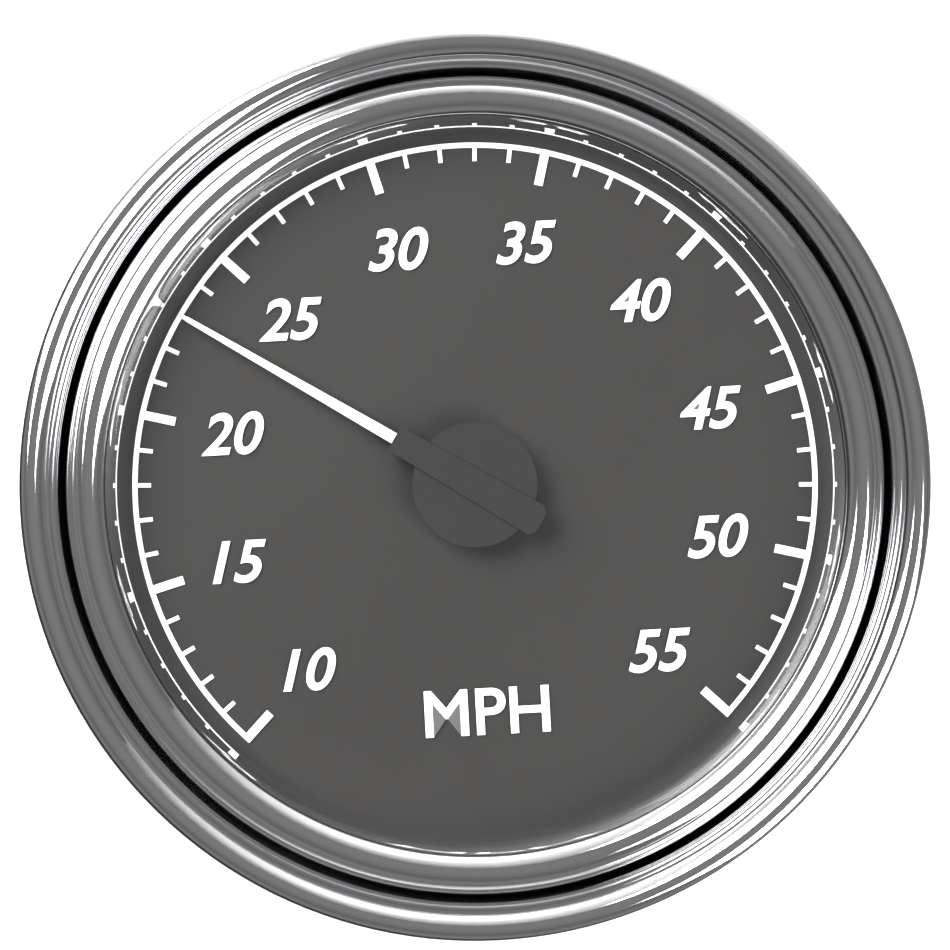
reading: 23 MPH
